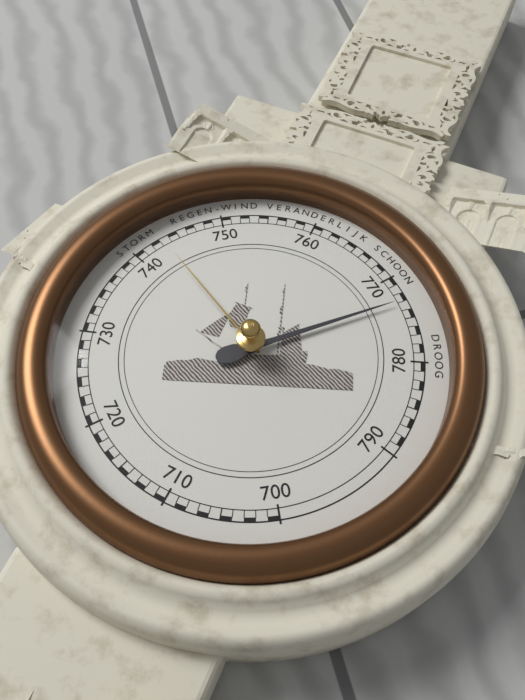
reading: 773 mmHg
